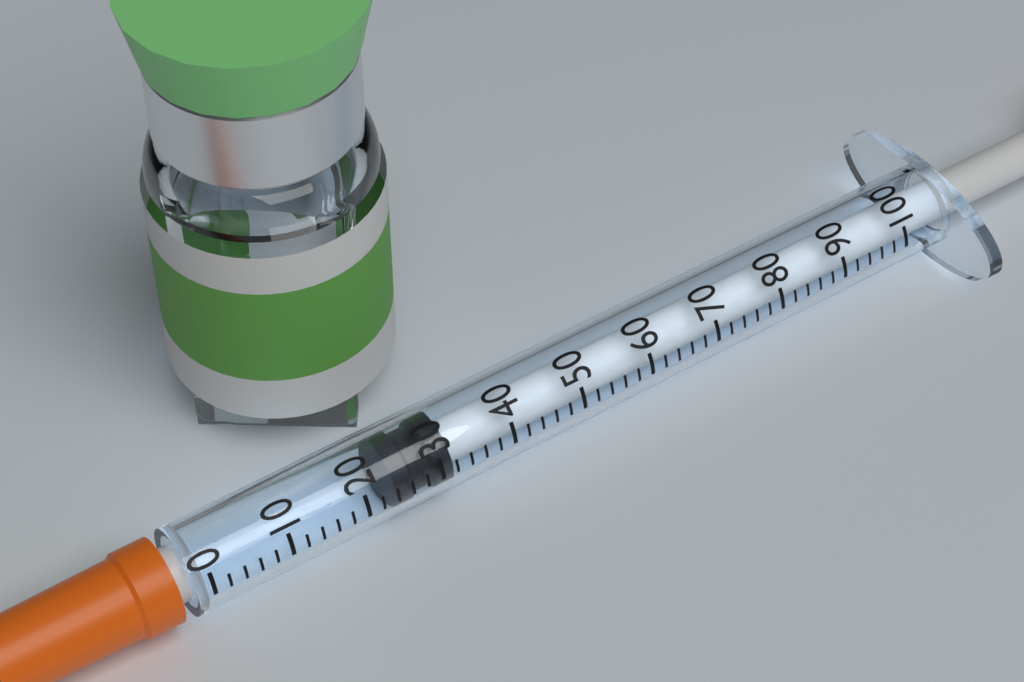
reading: 24 (no unit)
